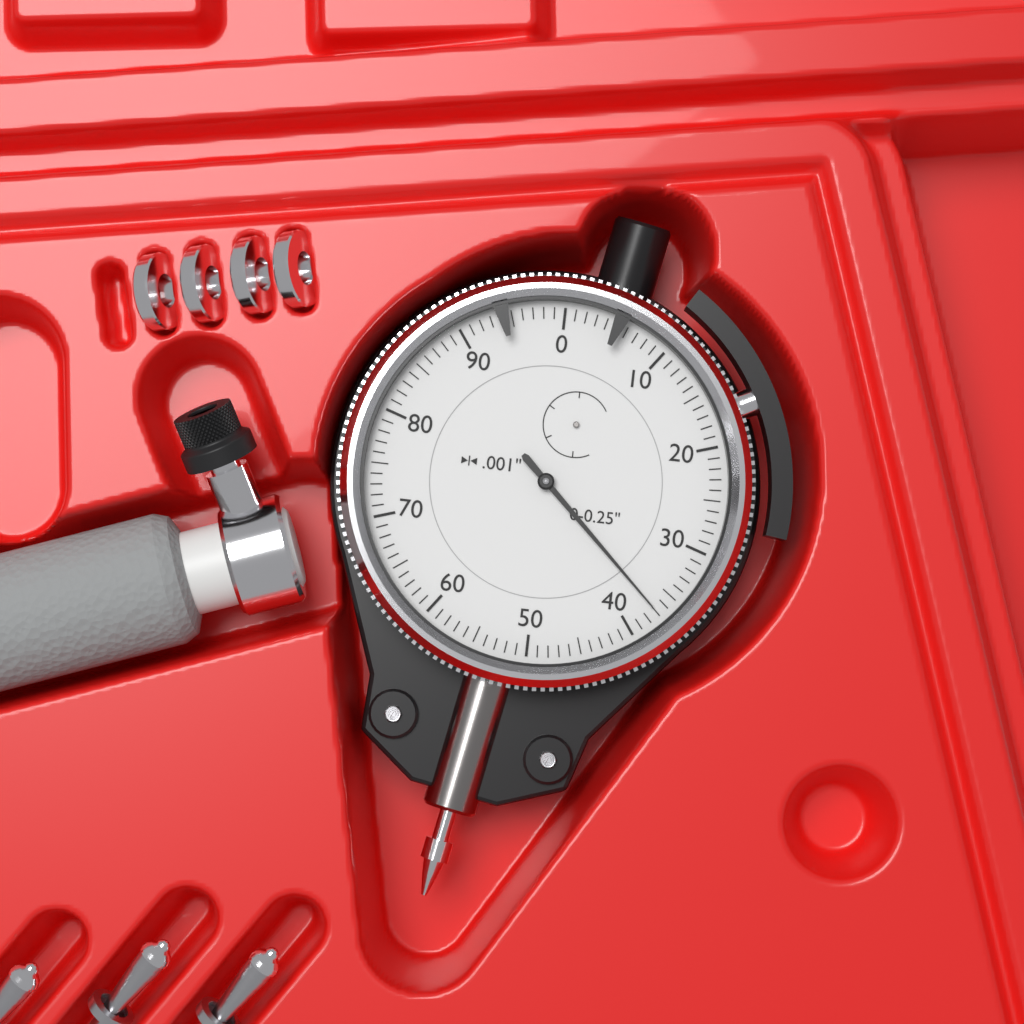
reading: 0.037 in
